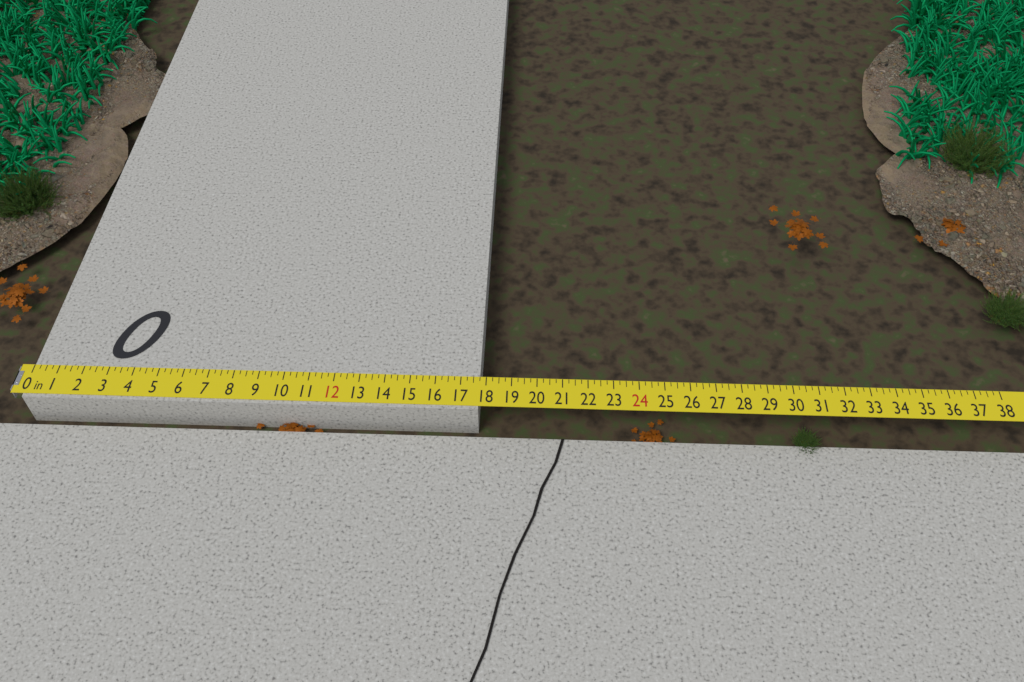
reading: 17.75 in
